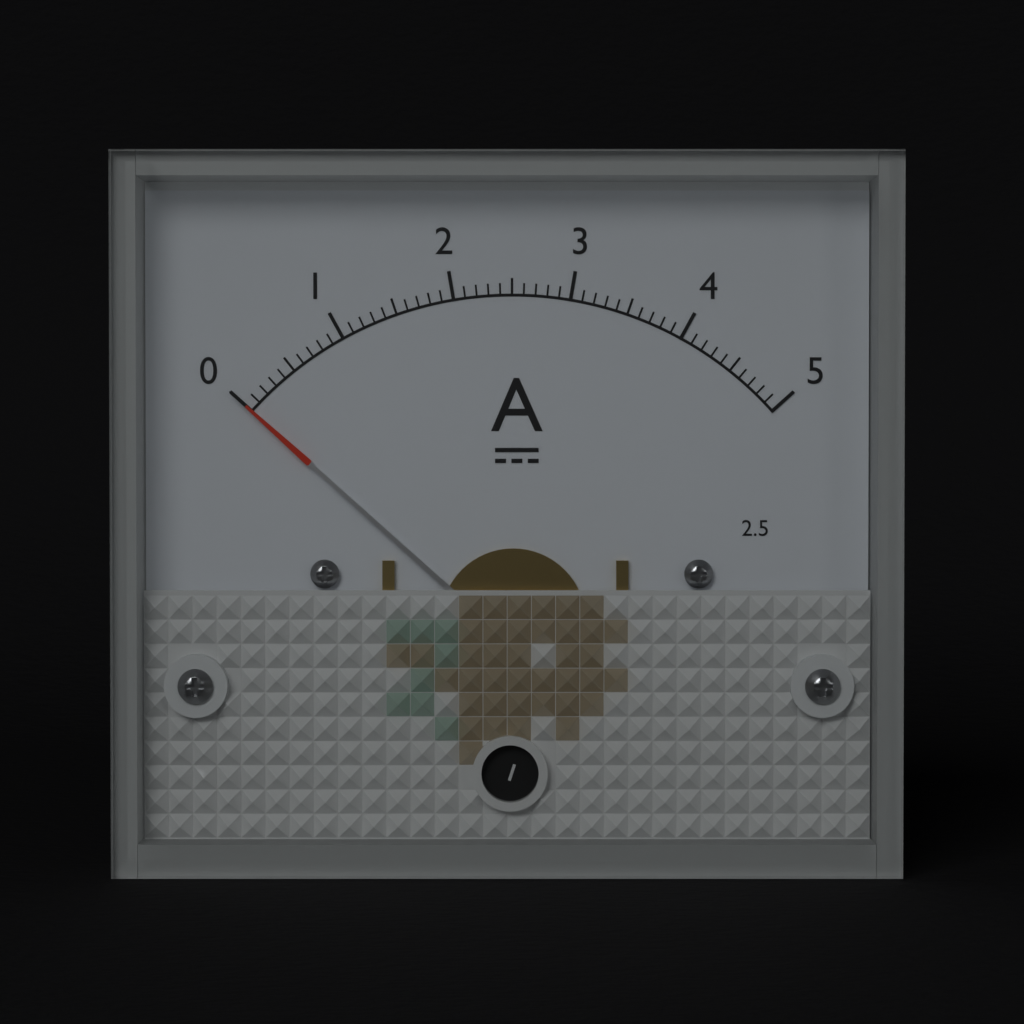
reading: 0.0 A
